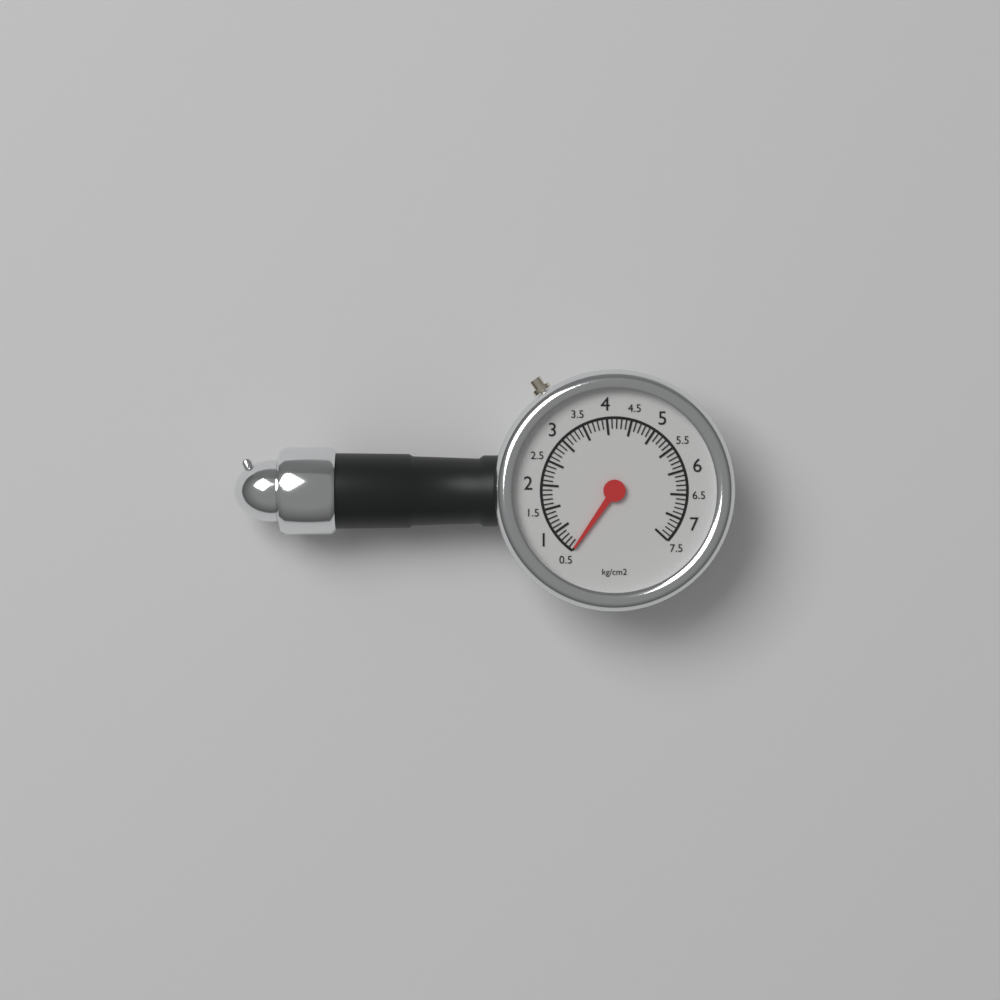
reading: 0.5 kg/cm2
